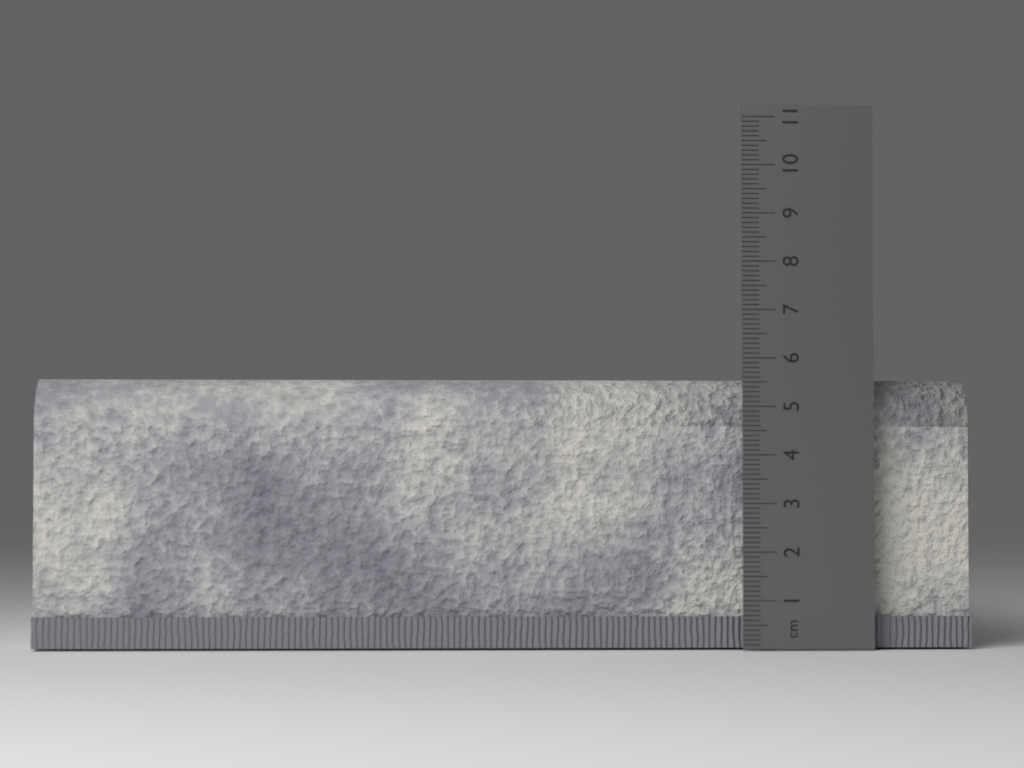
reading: 5.6 cm
